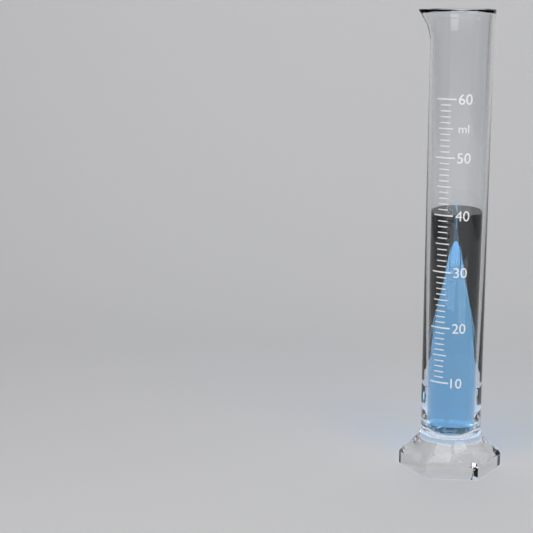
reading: 40 ml
